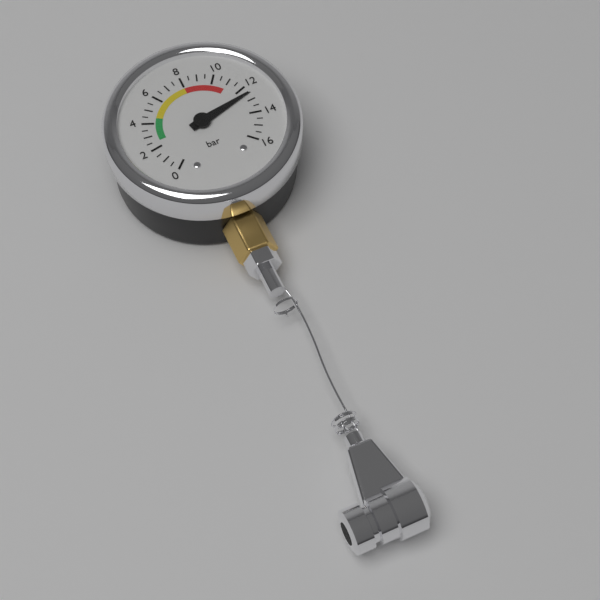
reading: 12.5 bar
